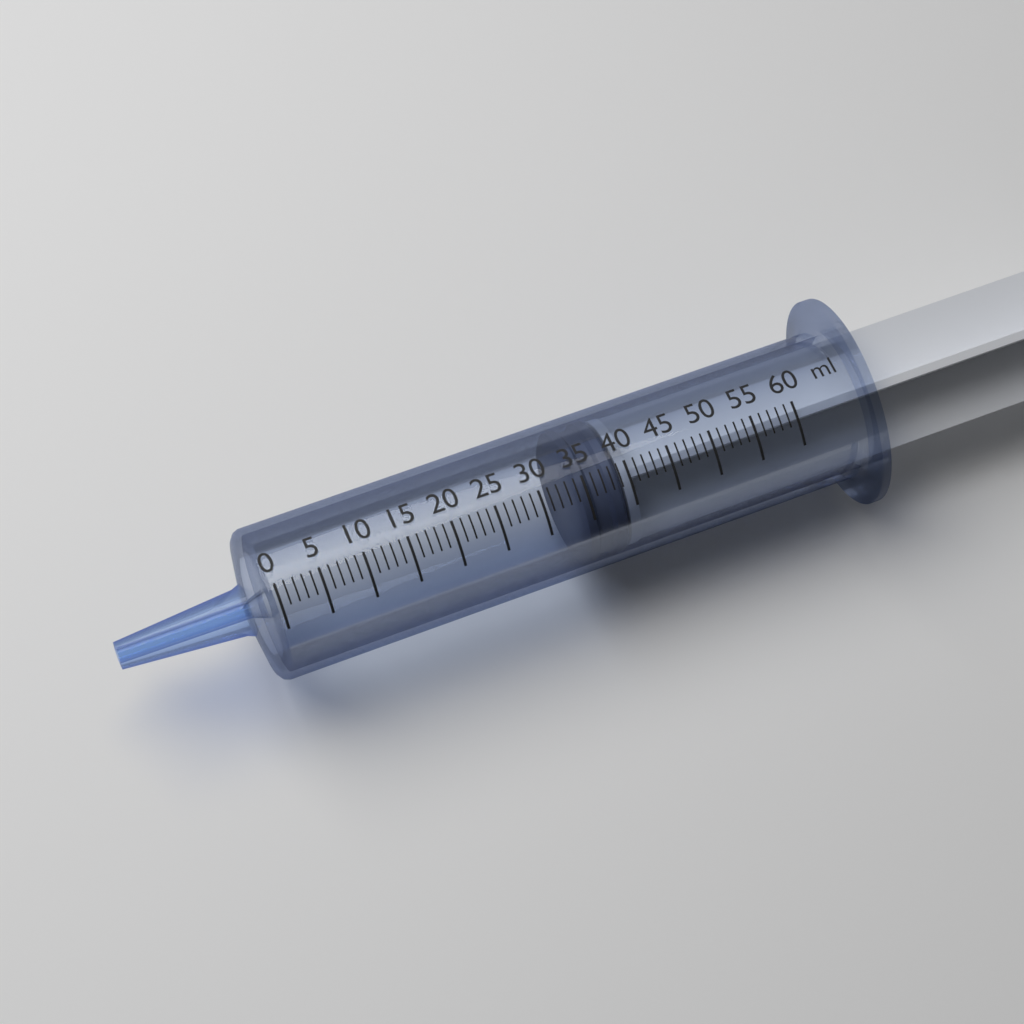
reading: 34 ml
